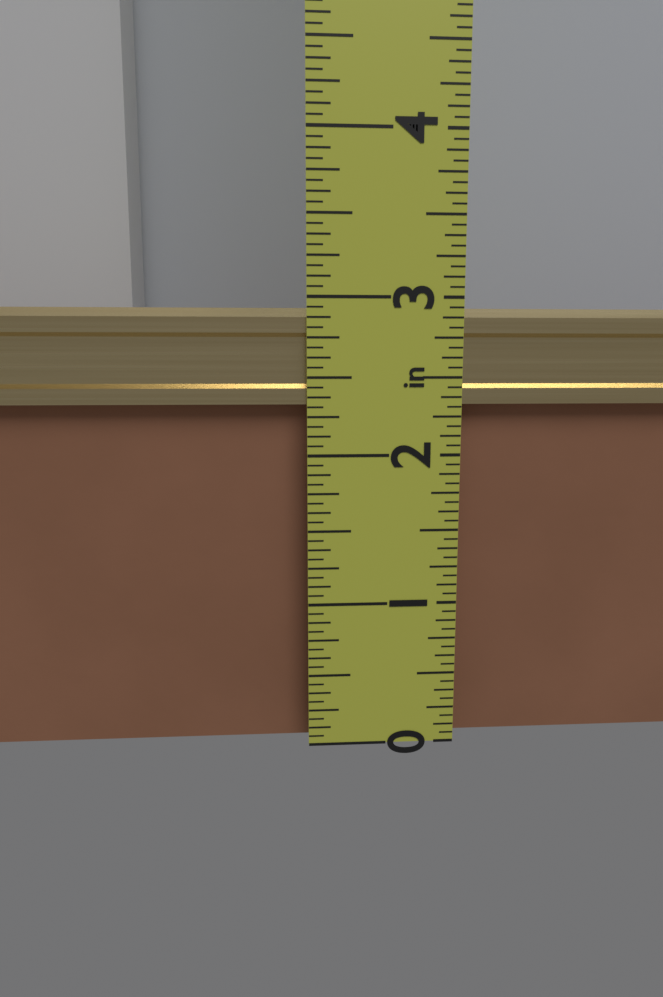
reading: 2.9375 in
